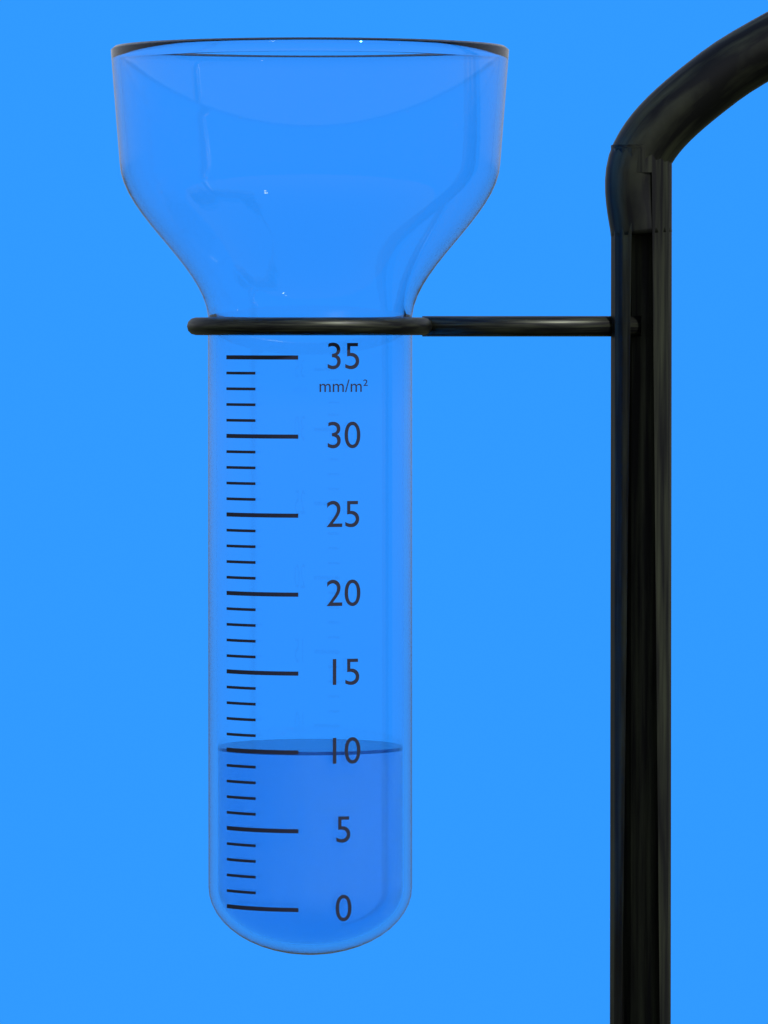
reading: 10 mm/m²
